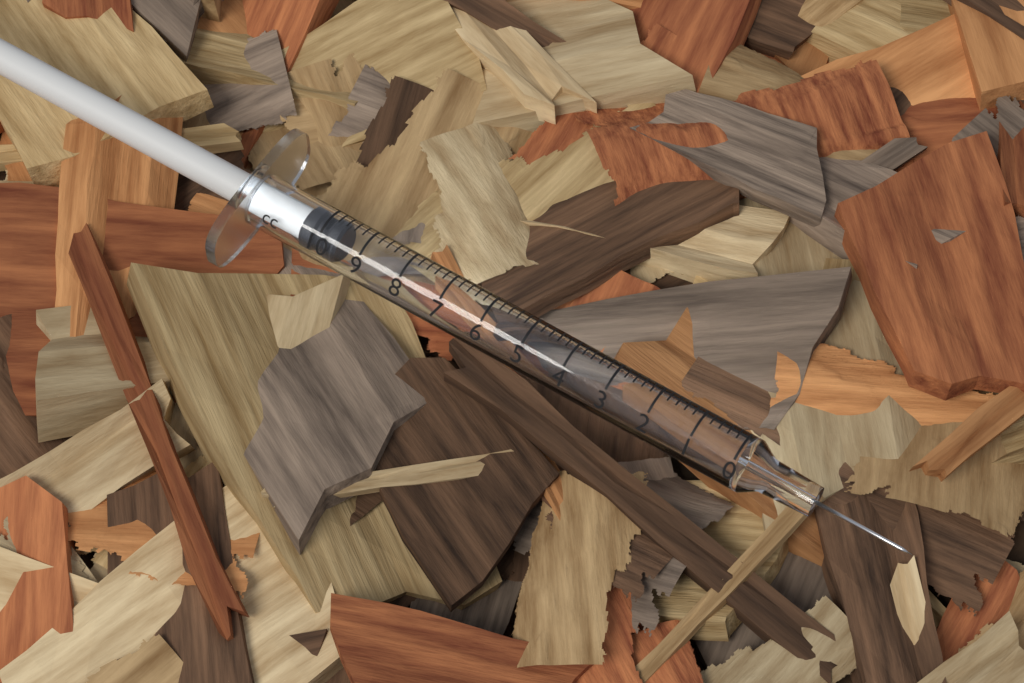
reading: 9.6 cc
